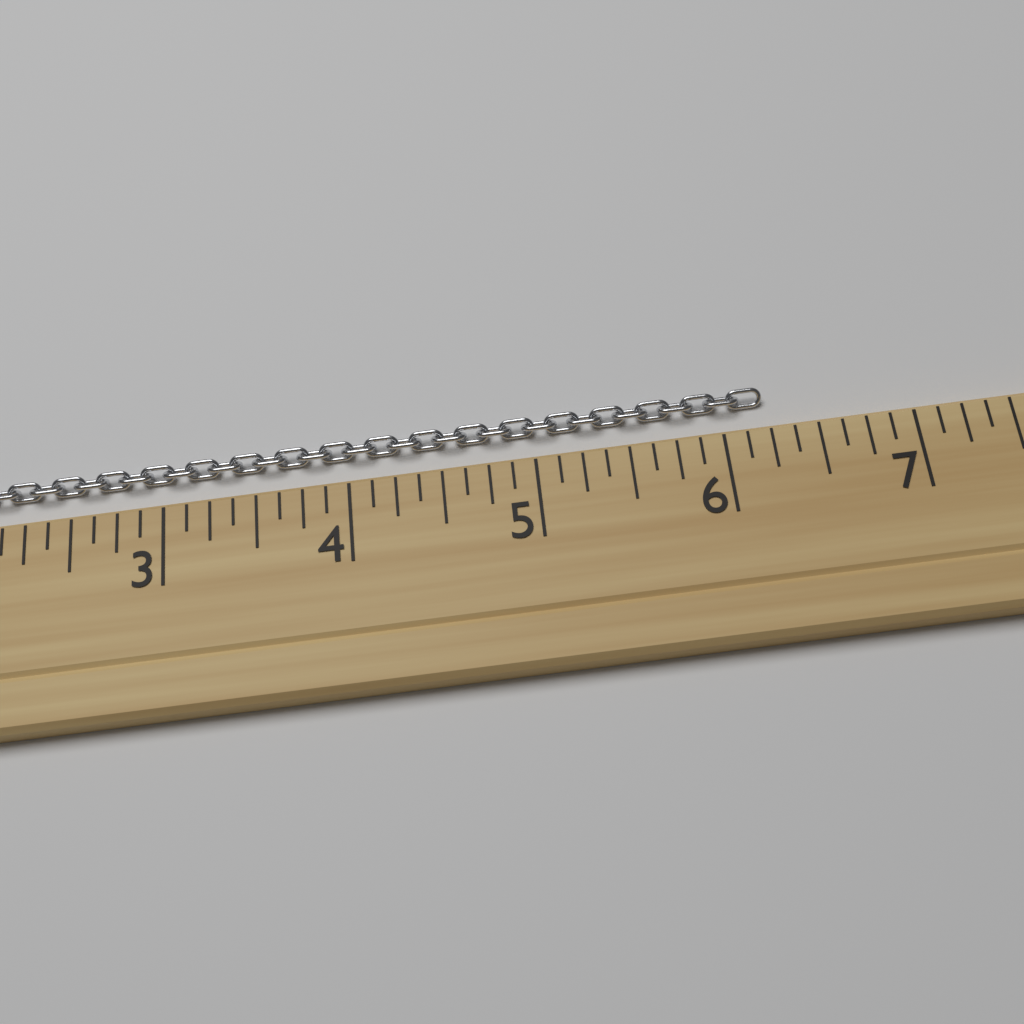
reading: 6.250 (no unit)
